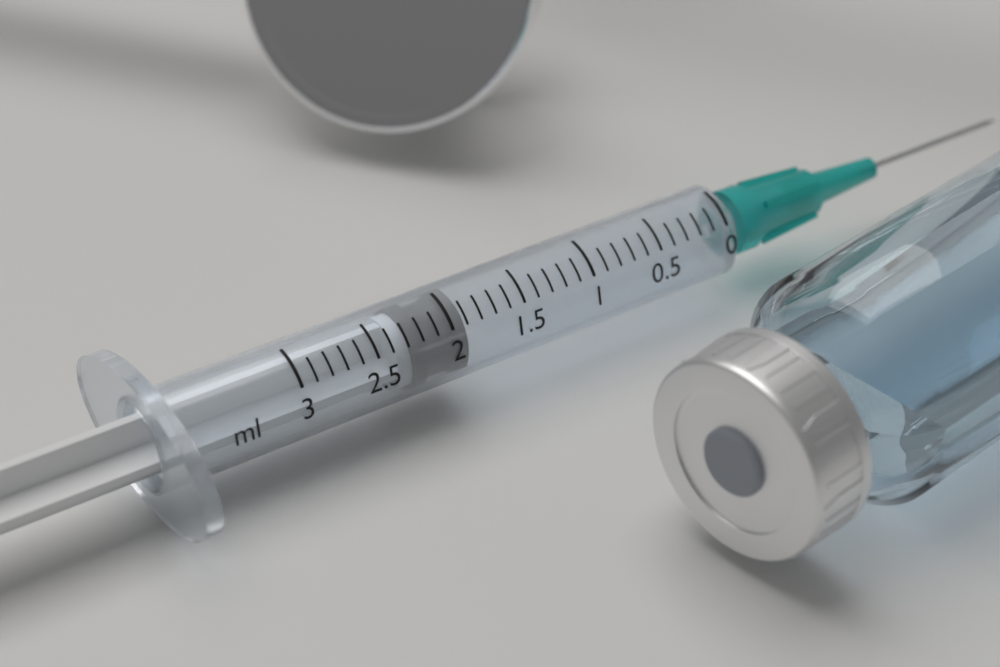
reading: 1.9 ml
